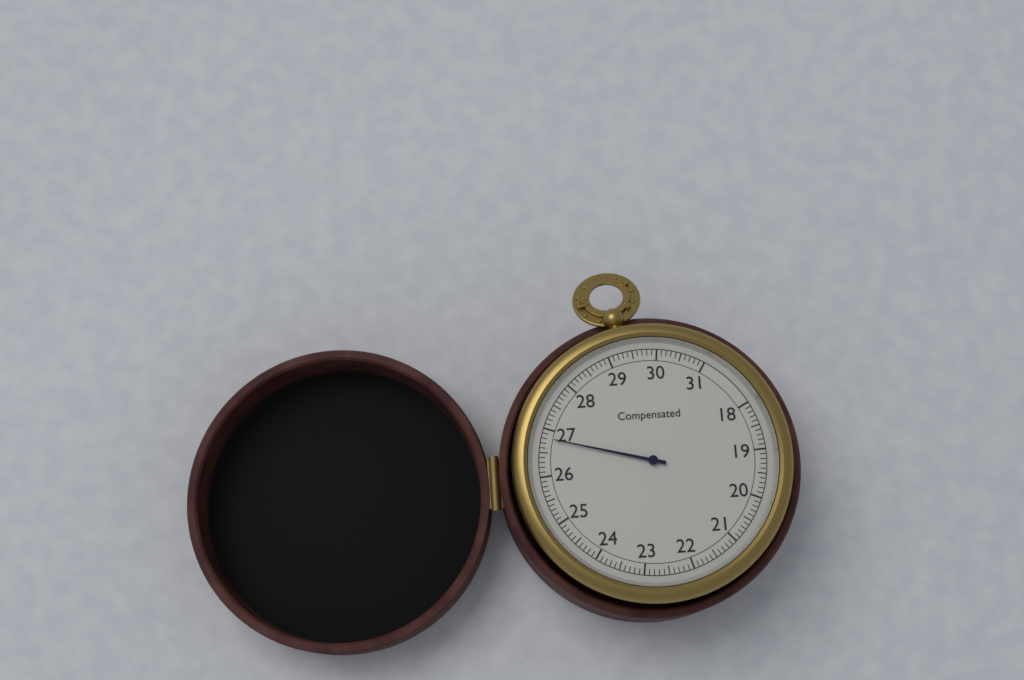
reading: 26.8 (no unit)
